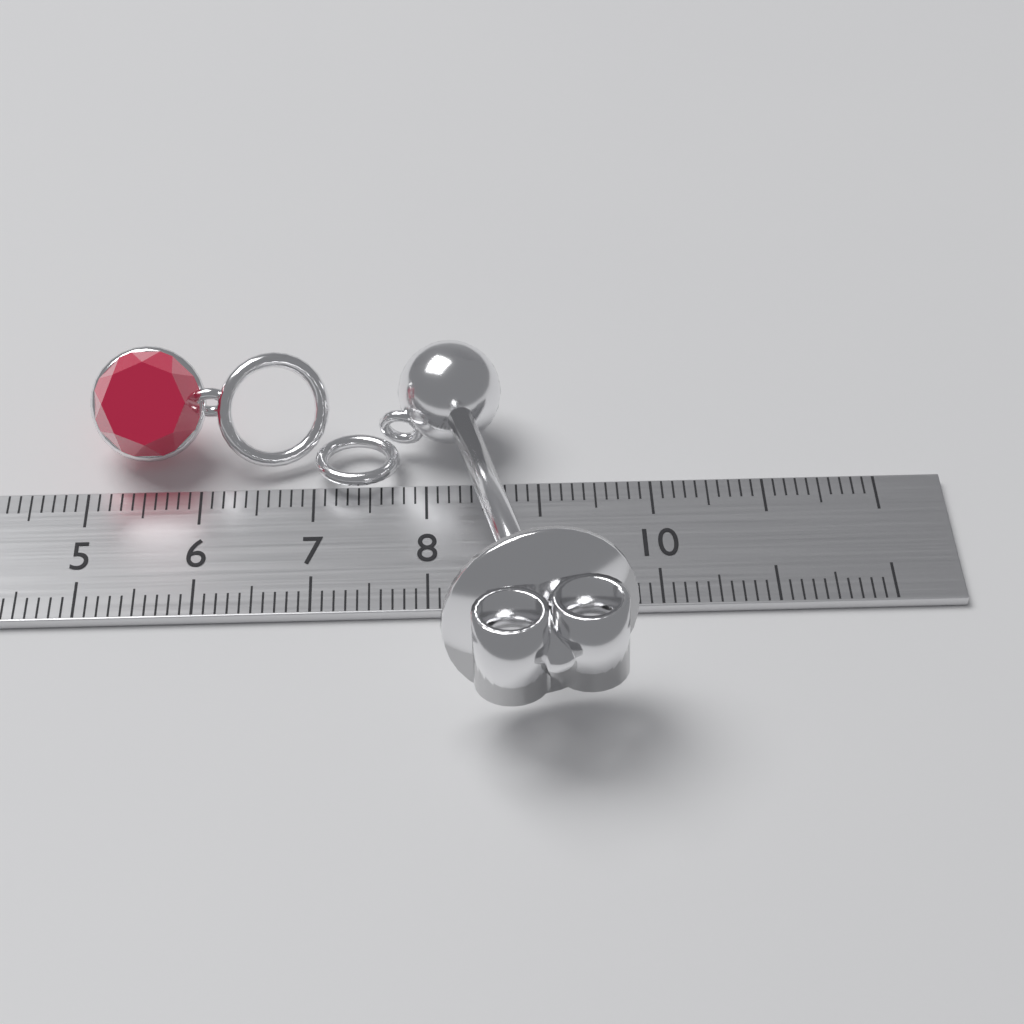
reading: 9.7 cm
